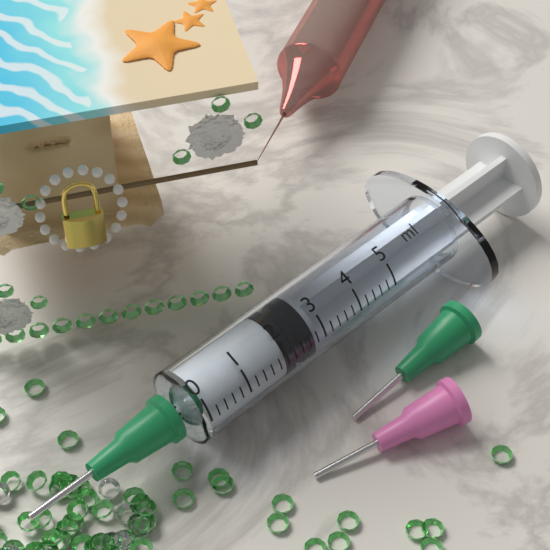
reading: 2.0 ml
